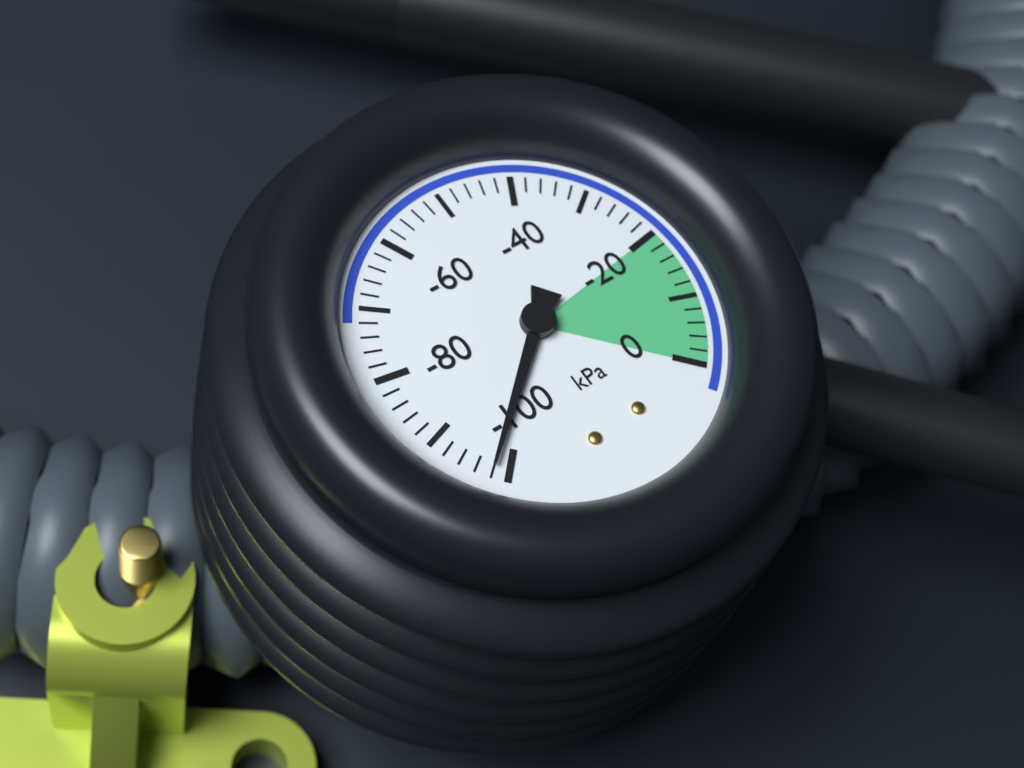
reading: -98 kPa
